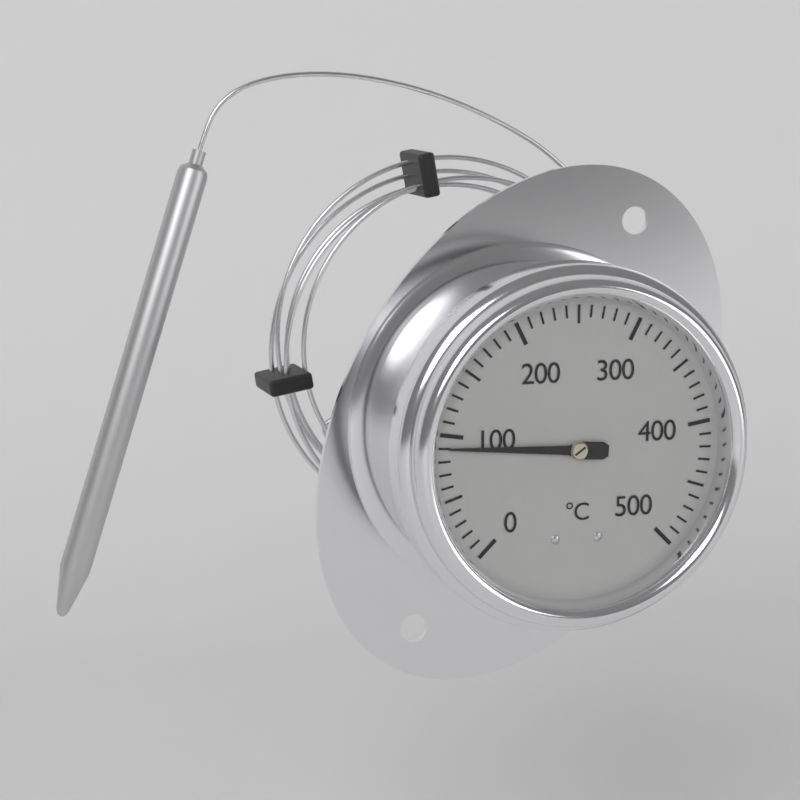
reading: 90 °C
